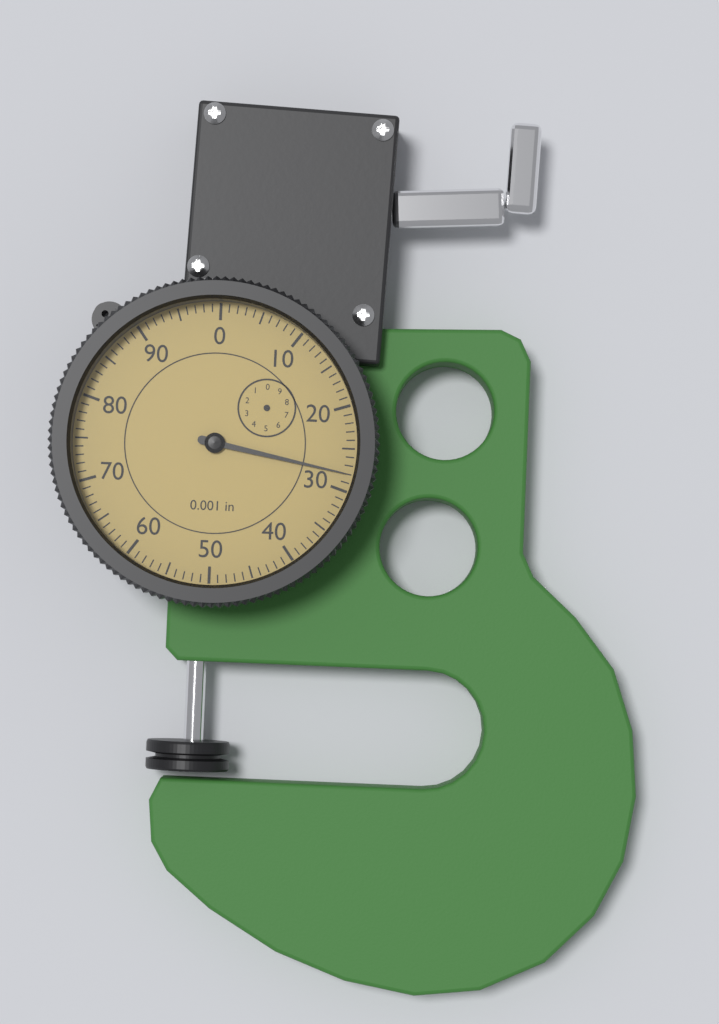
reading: 28 0.001 in
